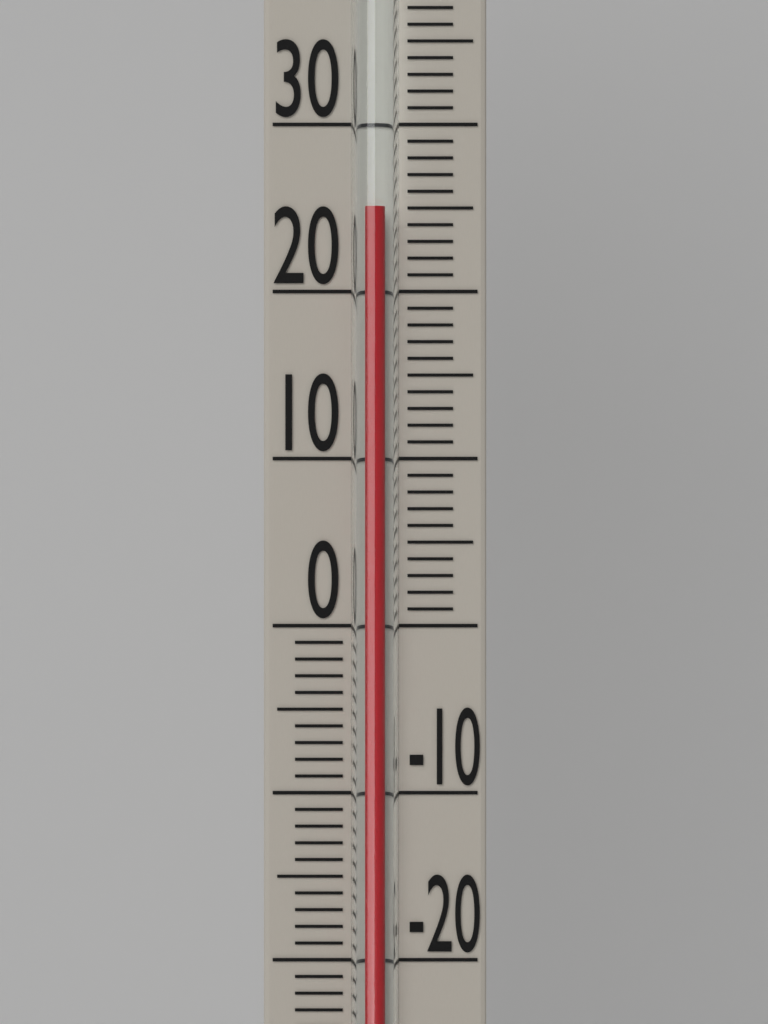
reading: 25 (no unit)
